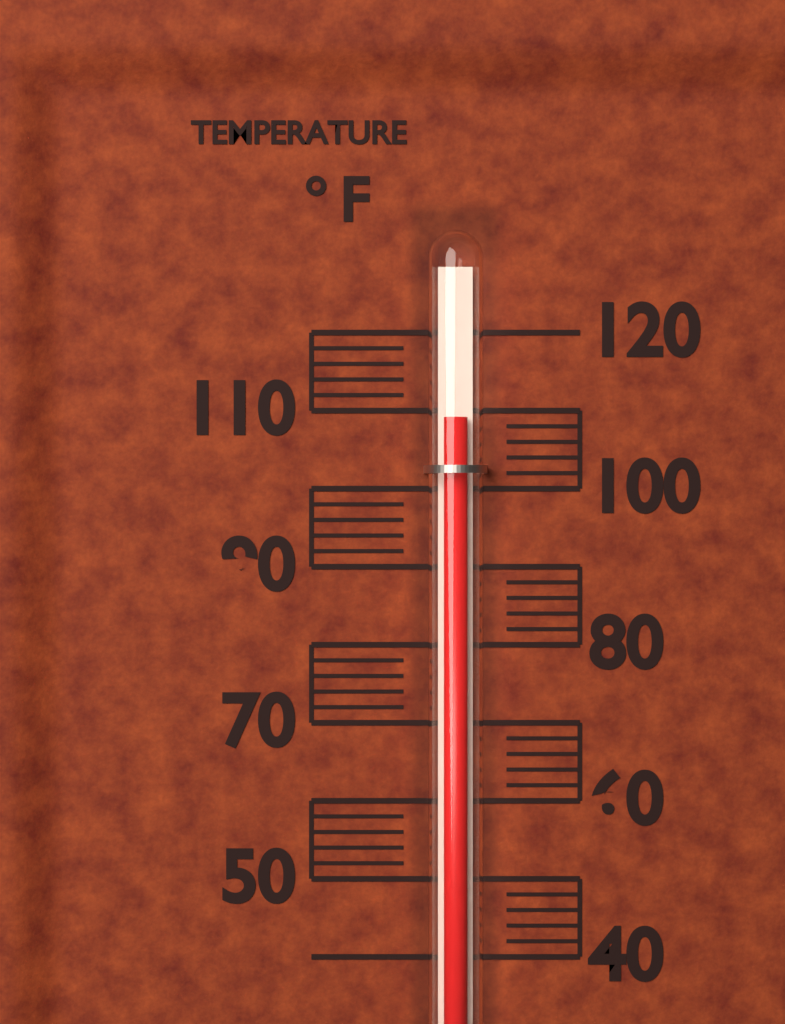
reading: 109 °F
